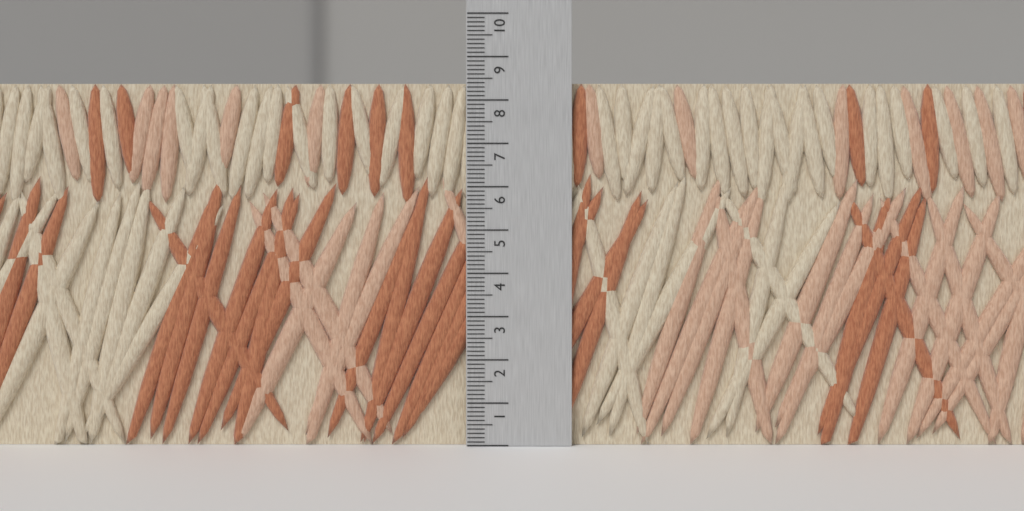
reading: 8.4 (no unit)
